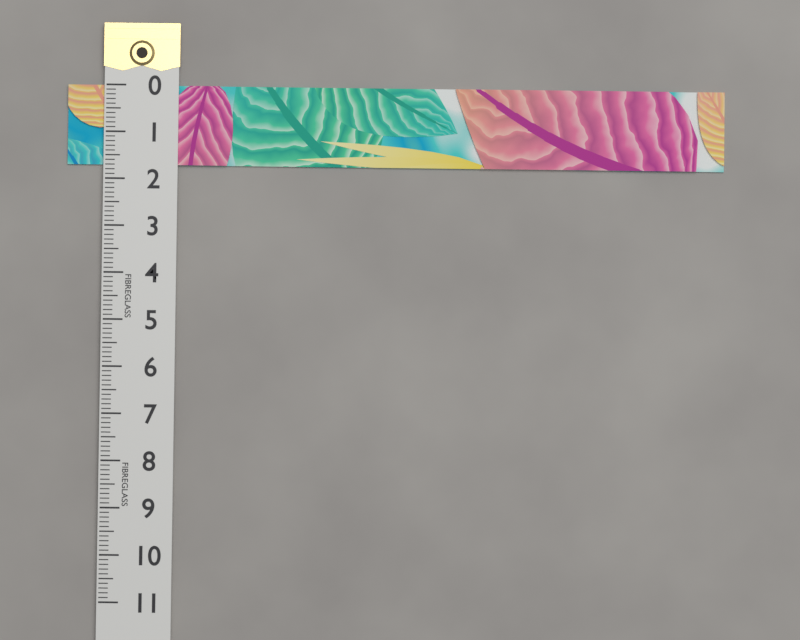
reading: 1.7 (no unit)
